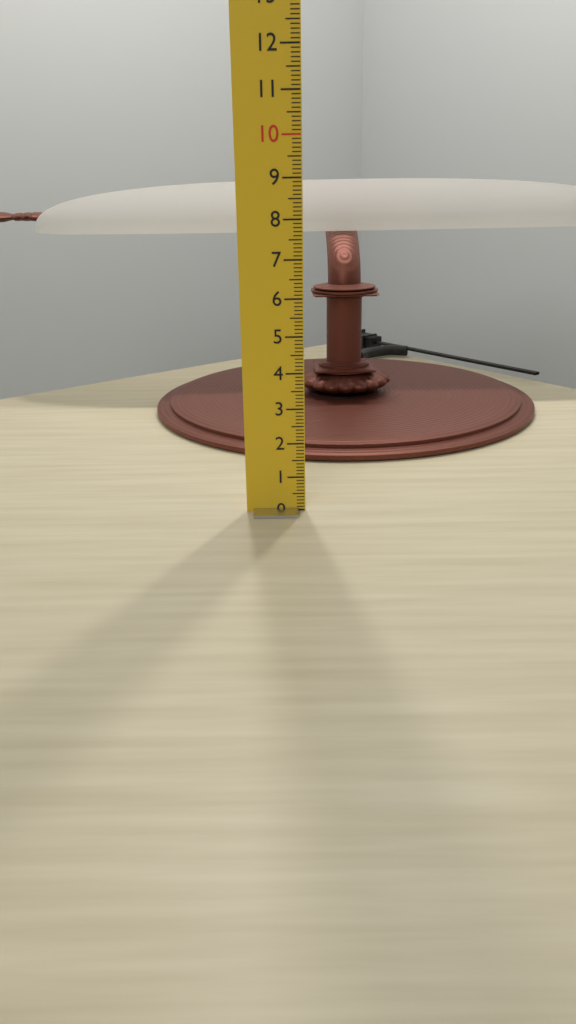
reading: 8.8 cm
